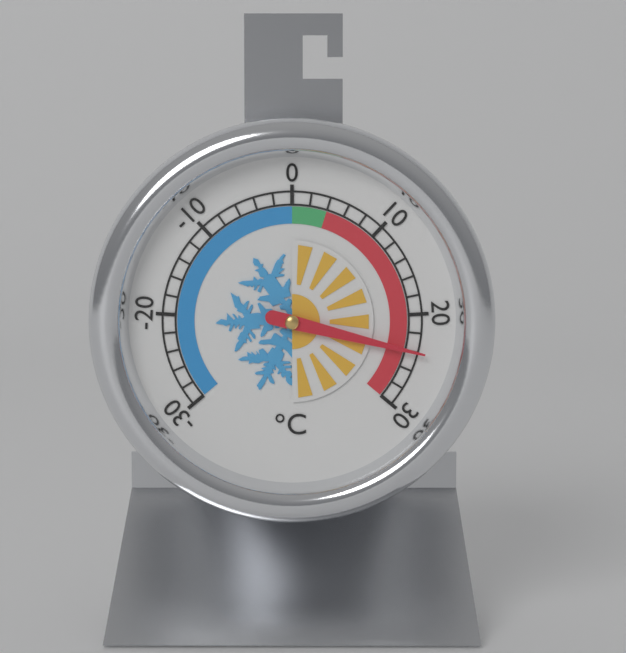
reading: 24 °C
